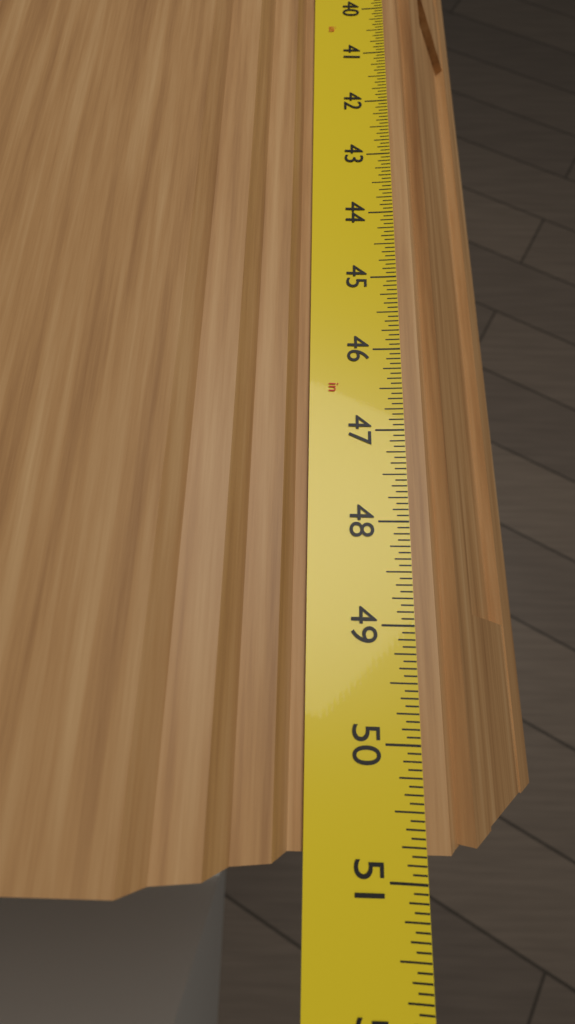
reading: 50.8125 in
